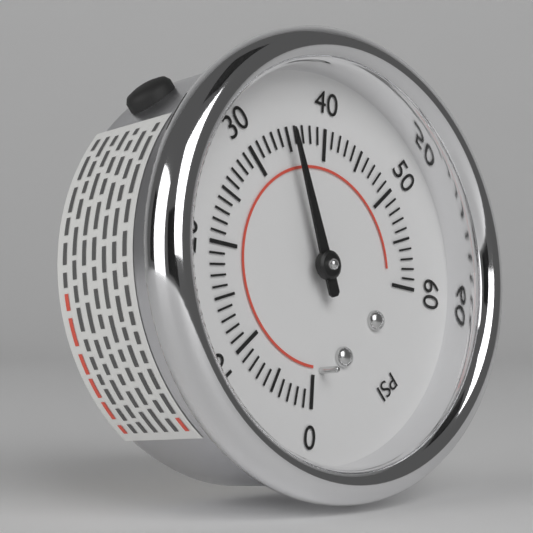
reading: 35 psi
